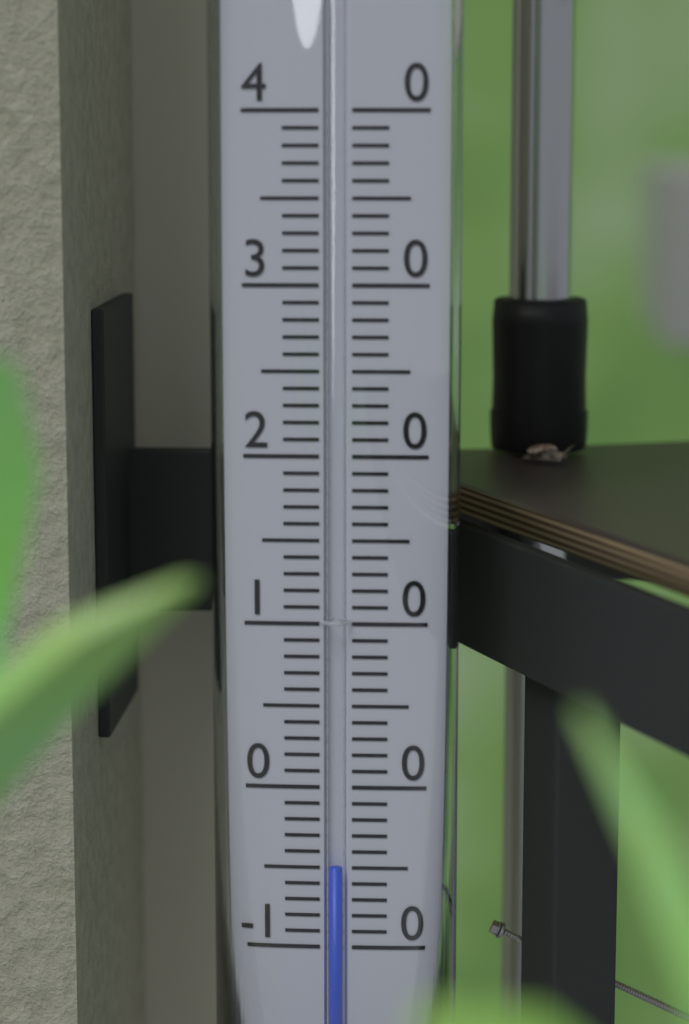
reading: -5 (no unit)
